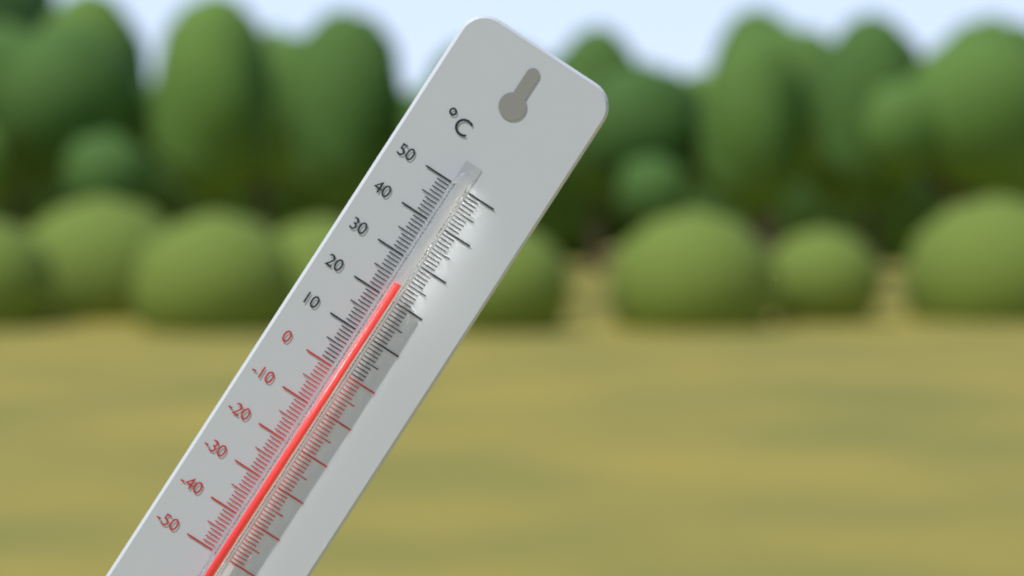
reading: 24 °C
